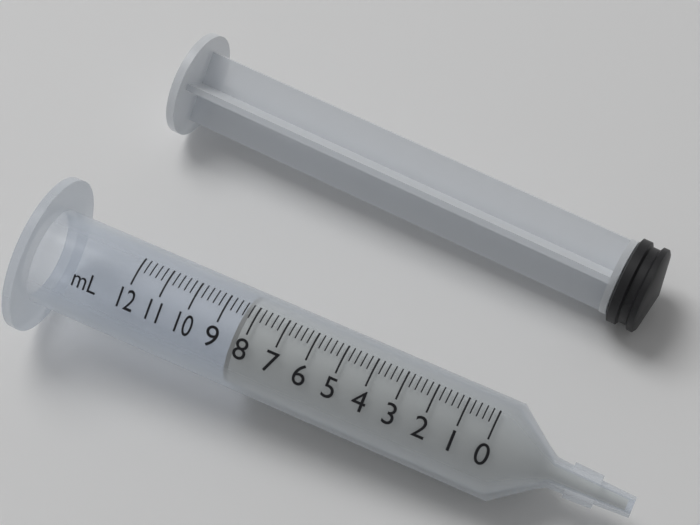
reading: 8.4 ml
